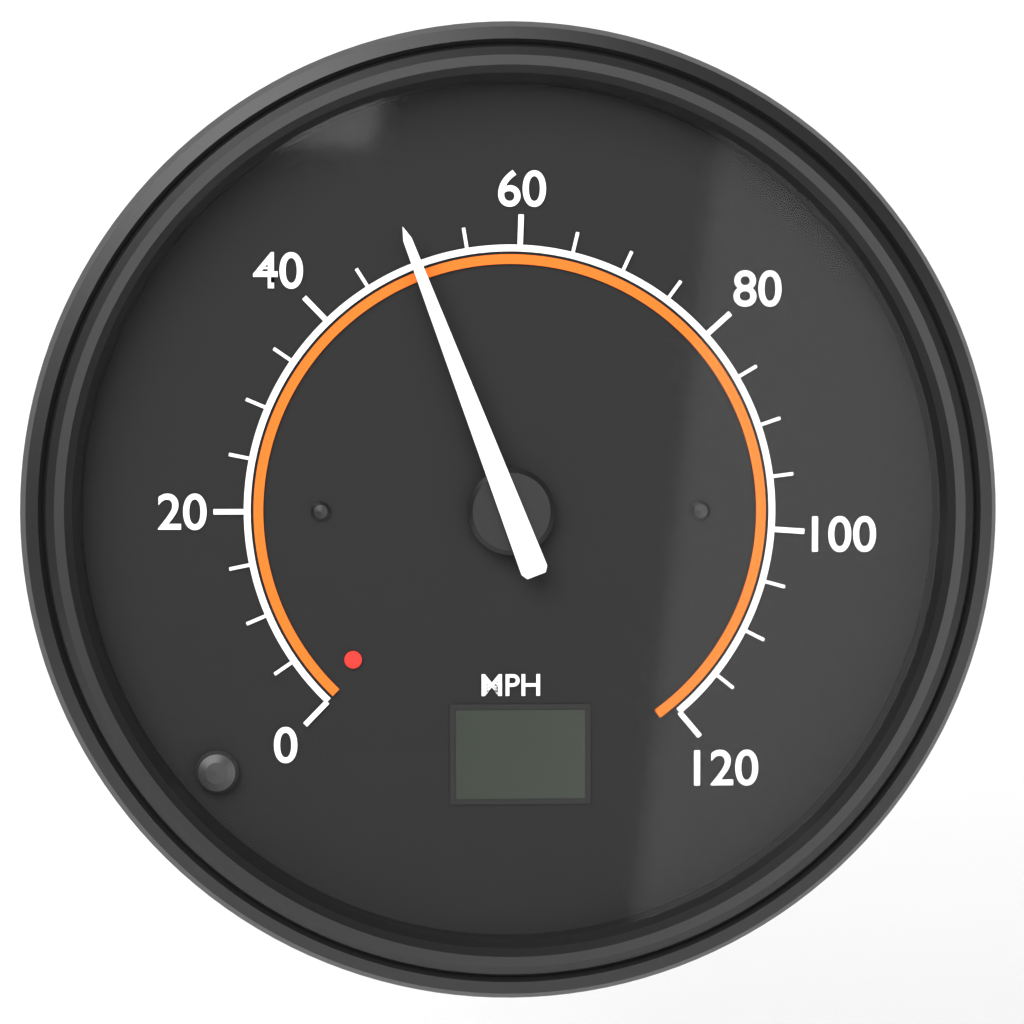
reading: 50 MPH
